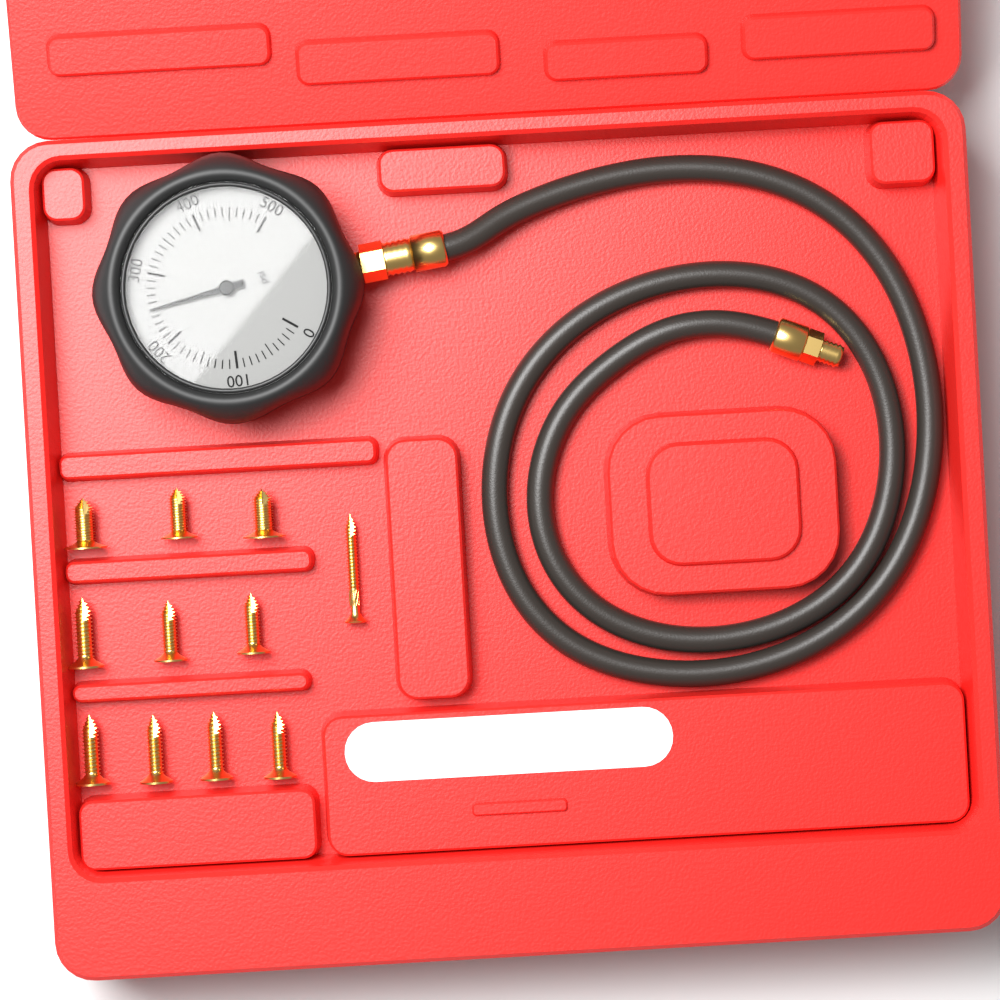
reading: 250 psi
